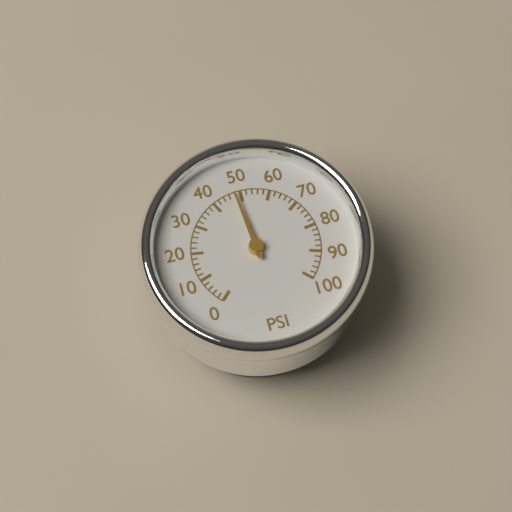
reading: 48 psi
